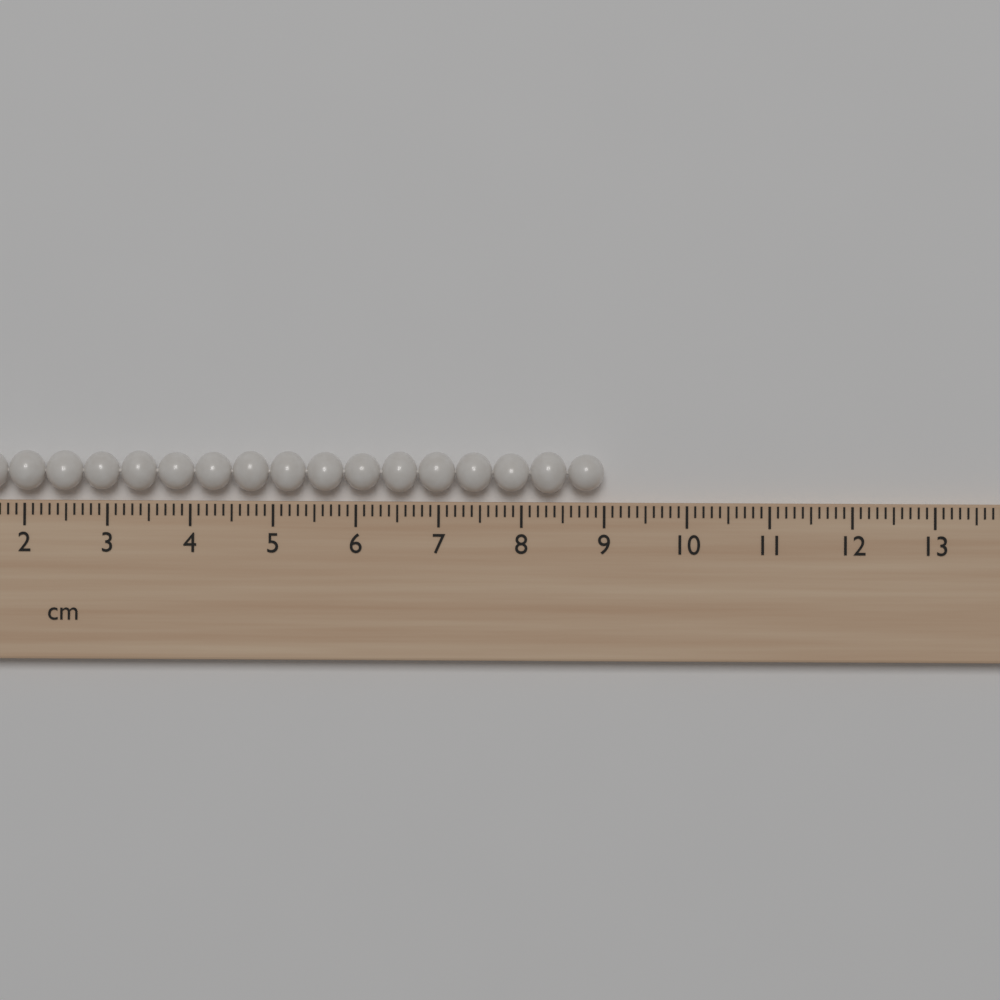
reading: 9.0 cm
